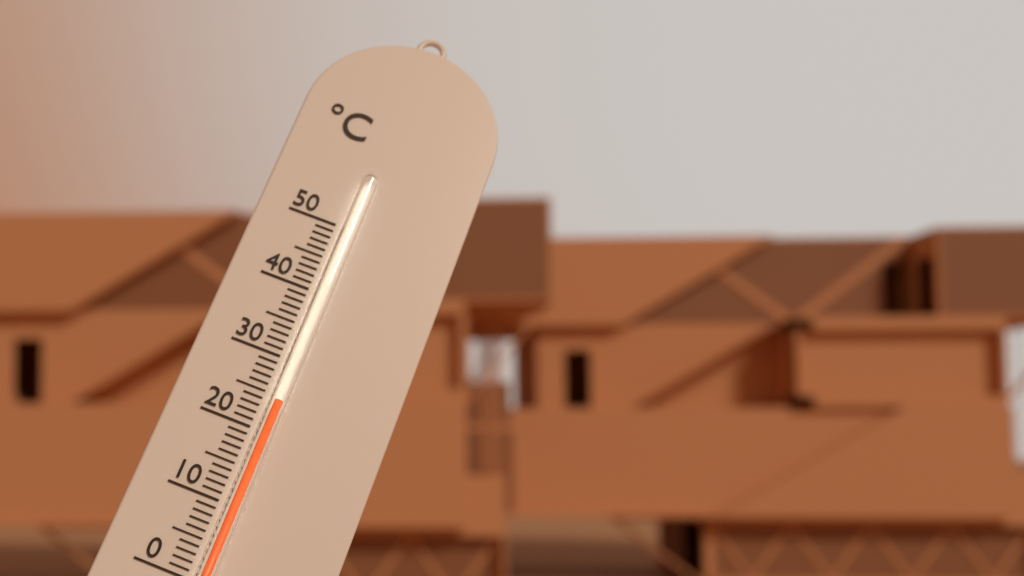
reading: 24 °C
